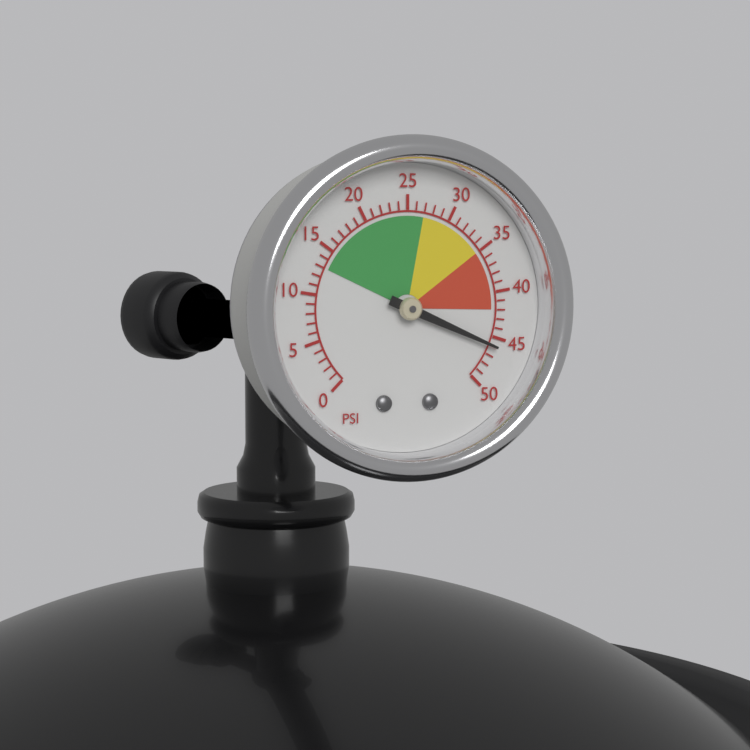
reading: 46 psi
